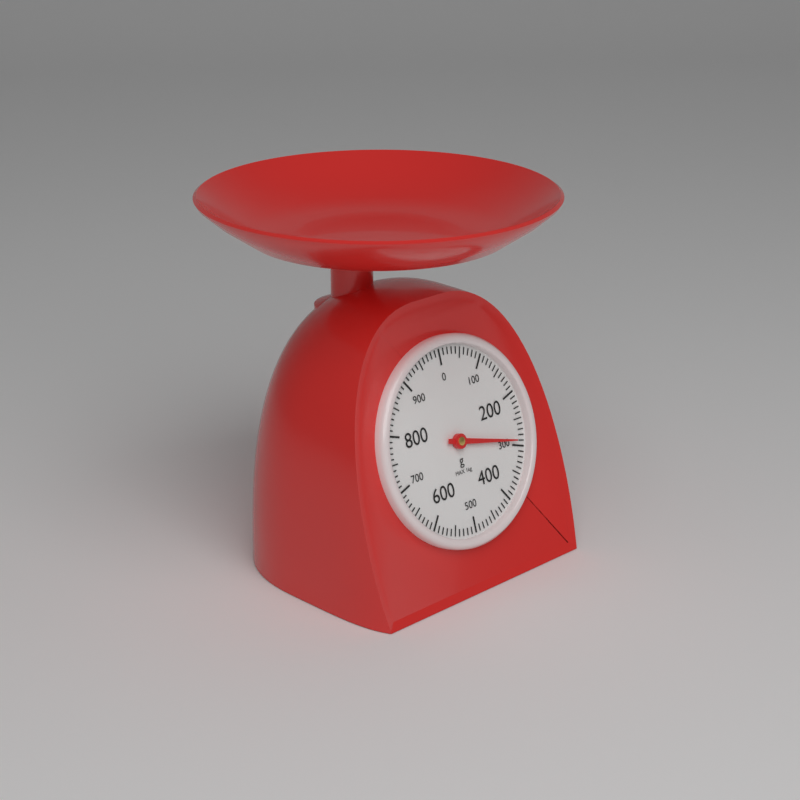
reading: 290 g
